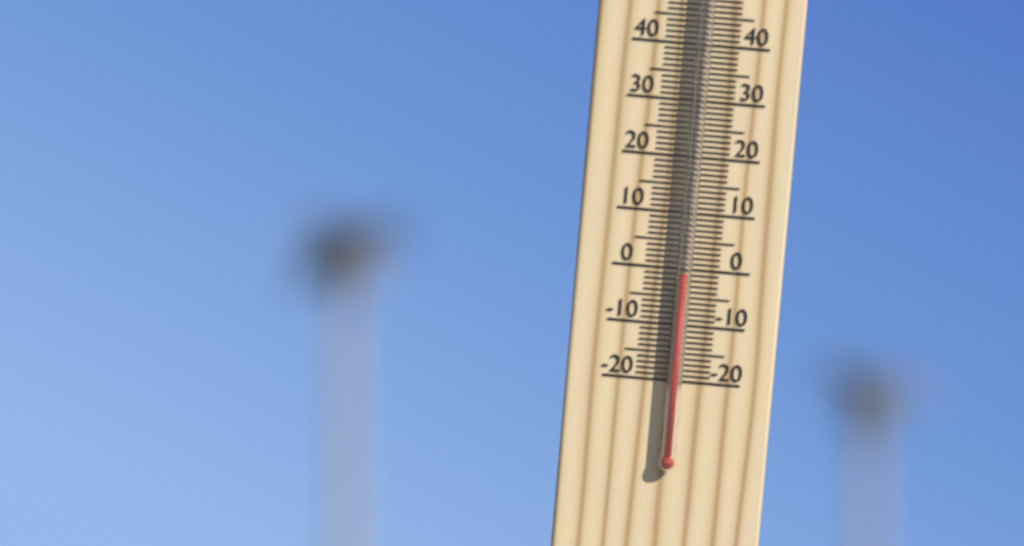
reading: -1 °C
